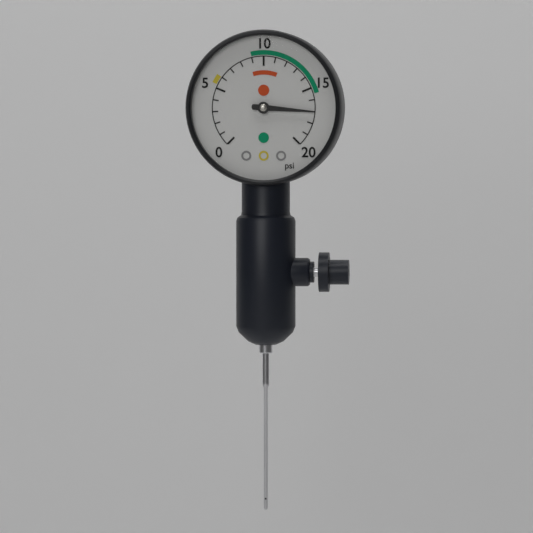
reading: 17 psi
